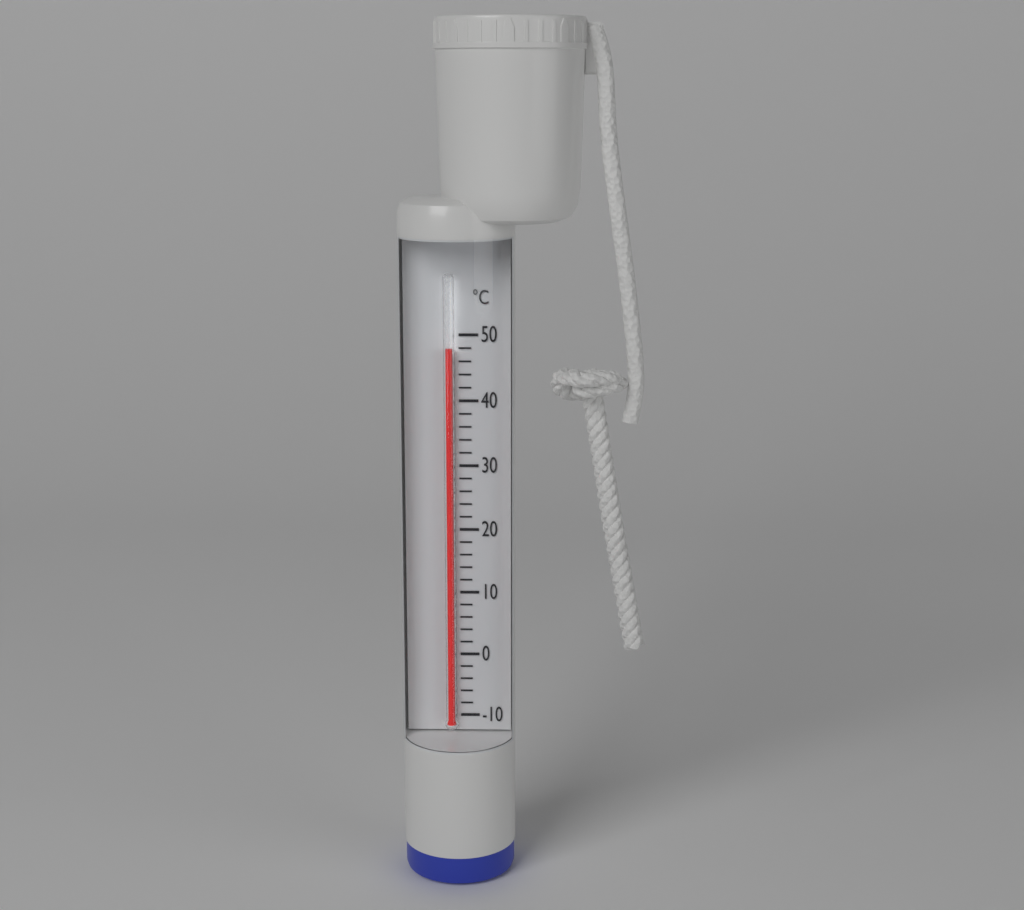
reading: 48 °C
